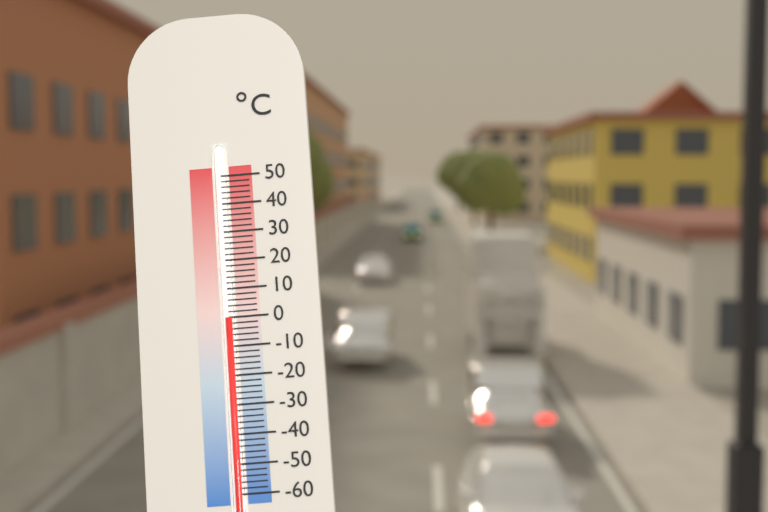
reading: 0 °C
